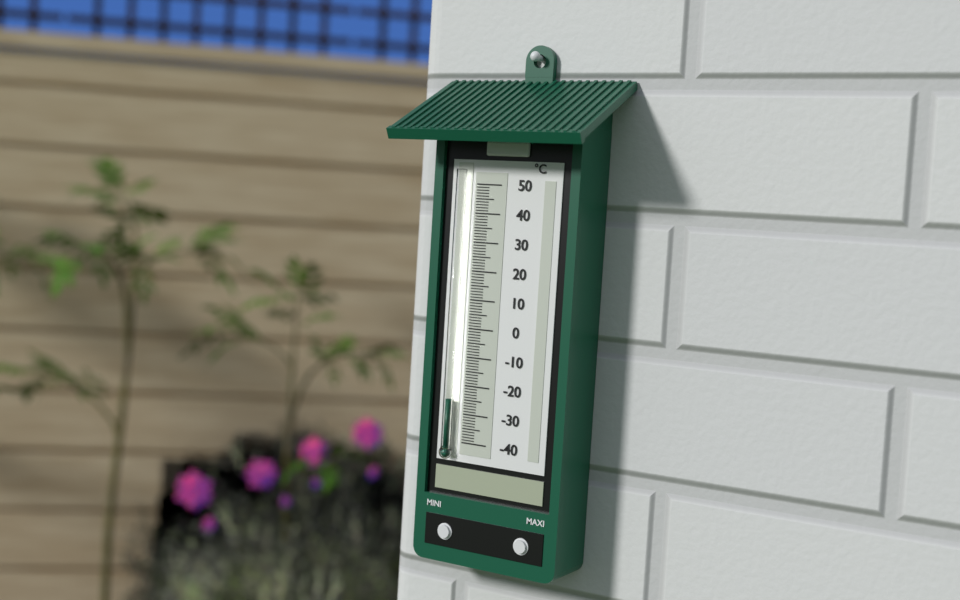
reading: -25 °C
